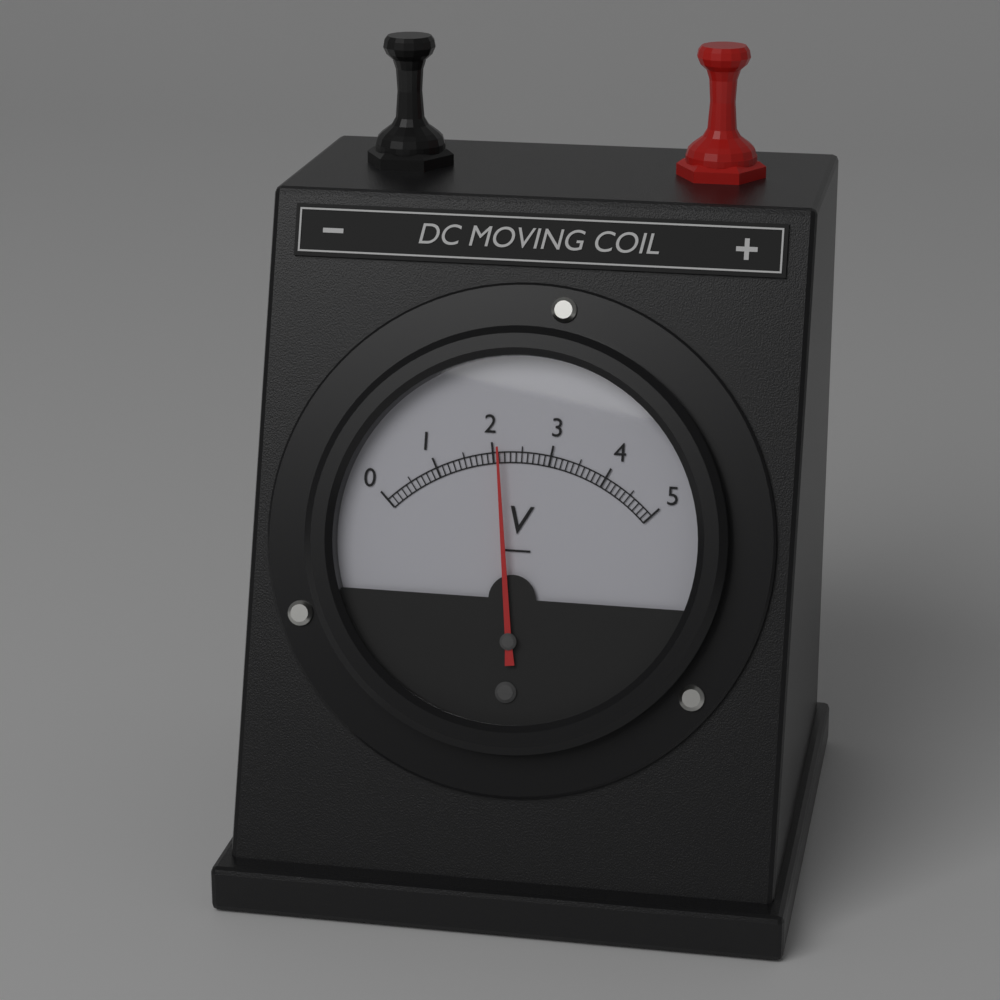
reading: 2.1 V
